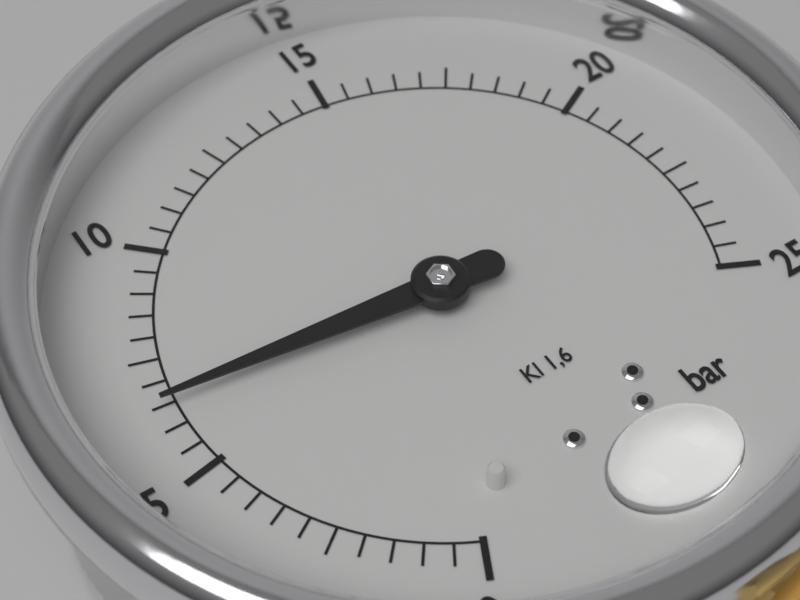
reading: 6.5 bar
